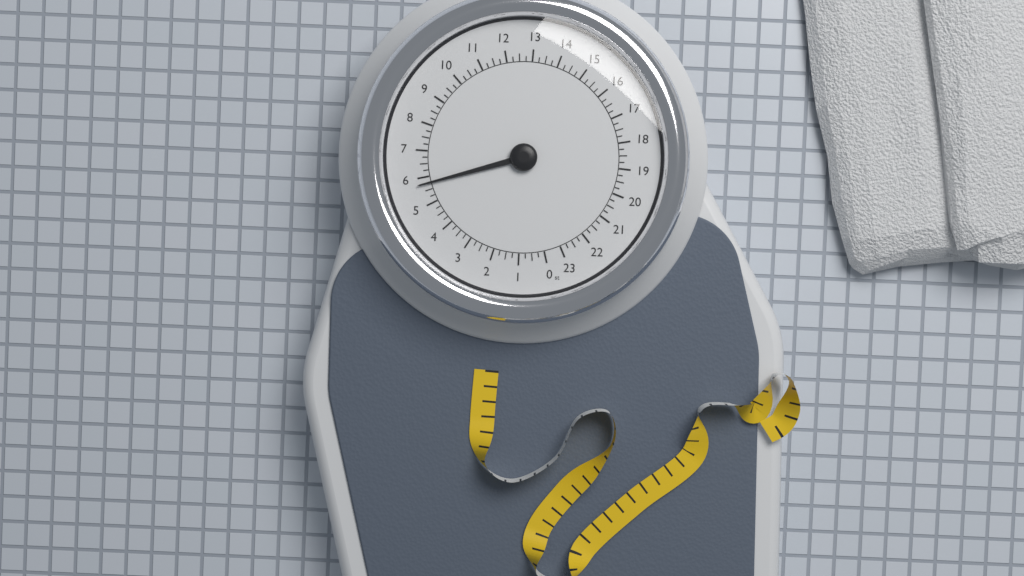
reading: 5.75 st
